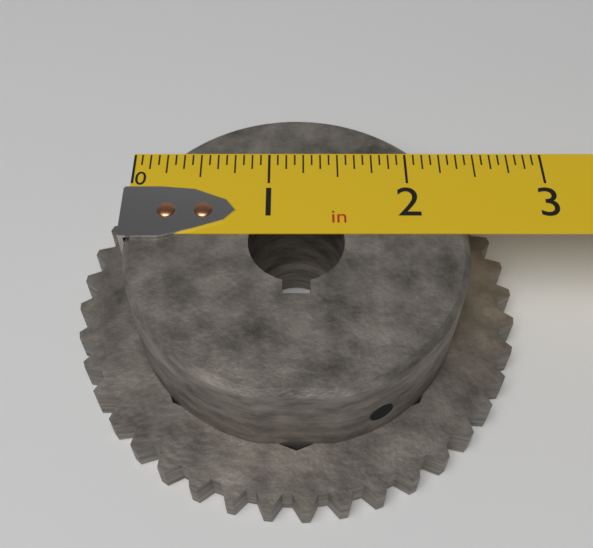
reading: 2.4000 in
